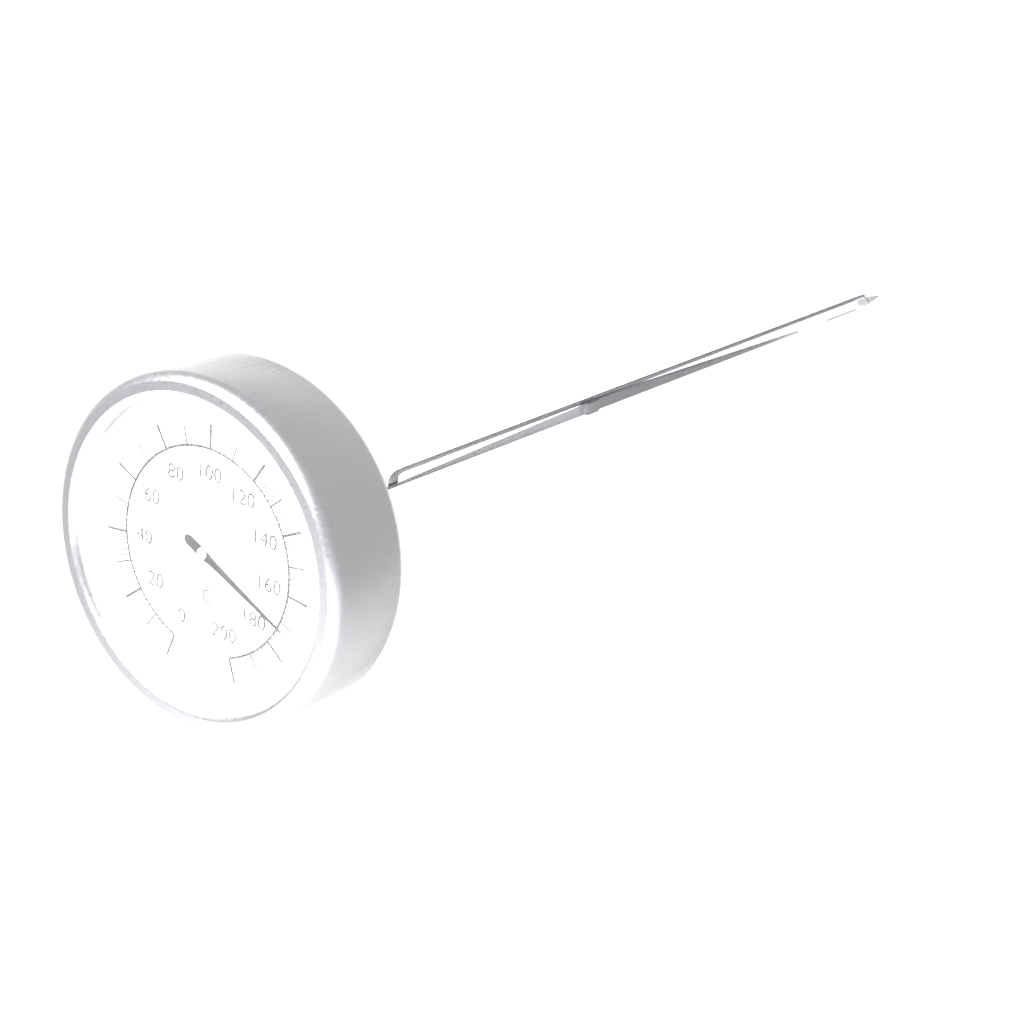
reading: 172 °C
